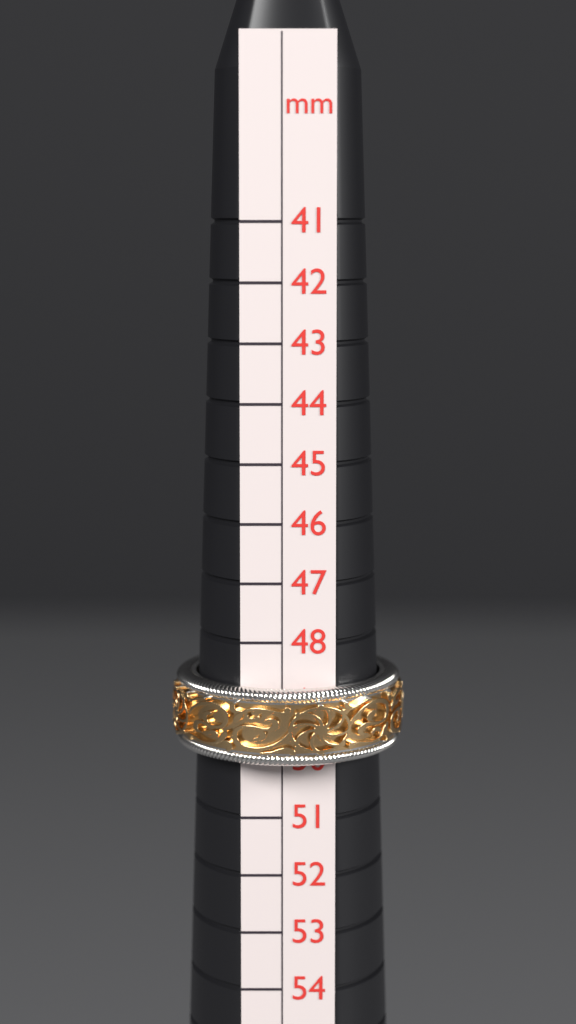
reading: 50 mm
